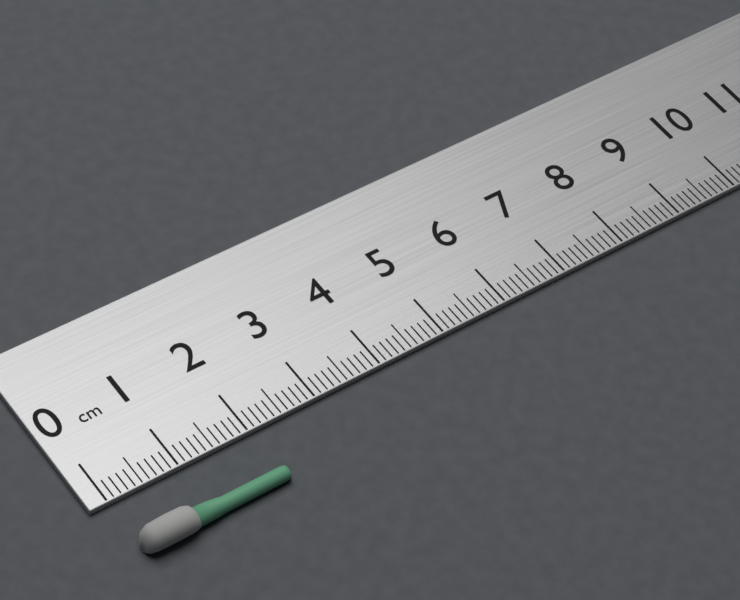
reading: 2.1 cm
